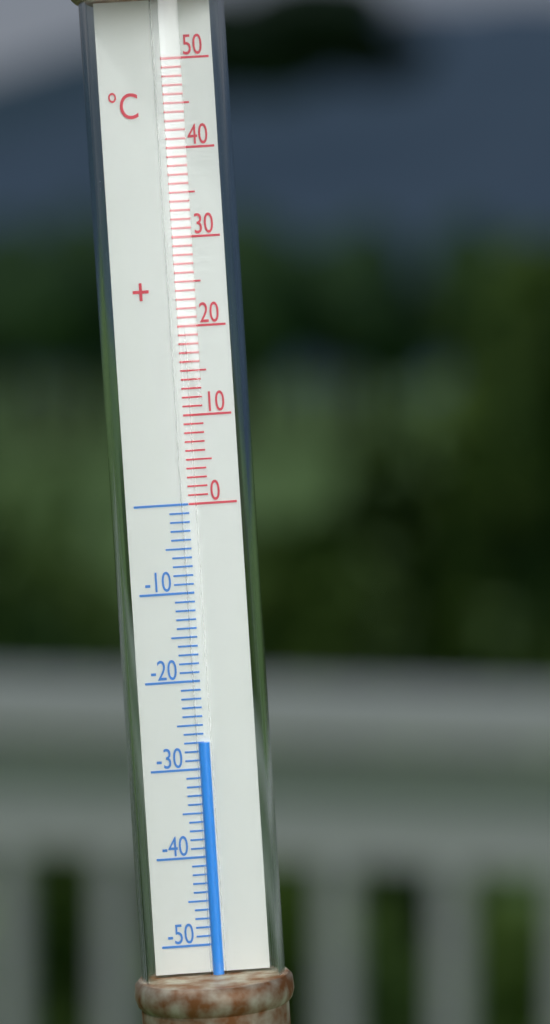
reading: -27 °C
